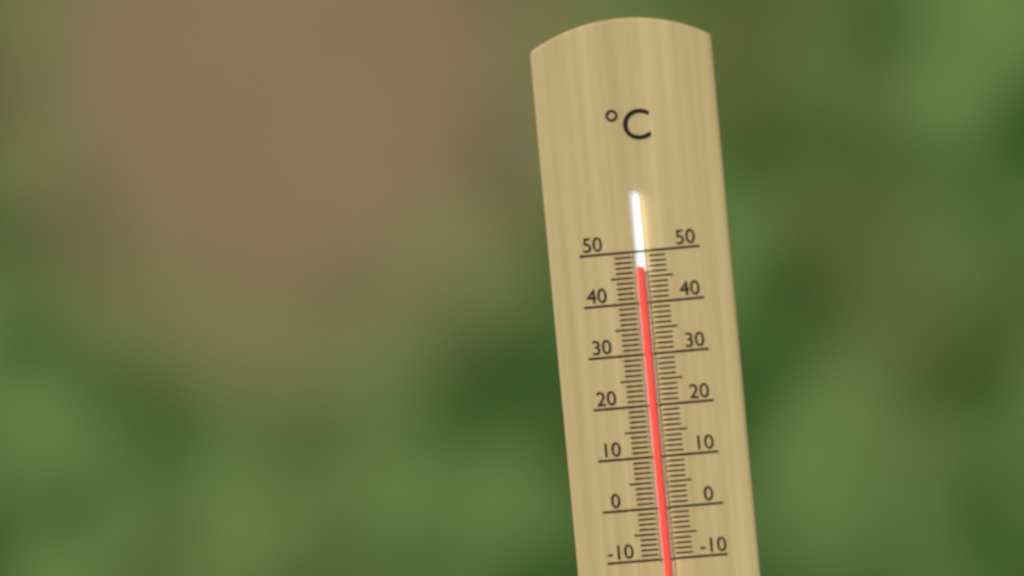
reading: 47 °C
